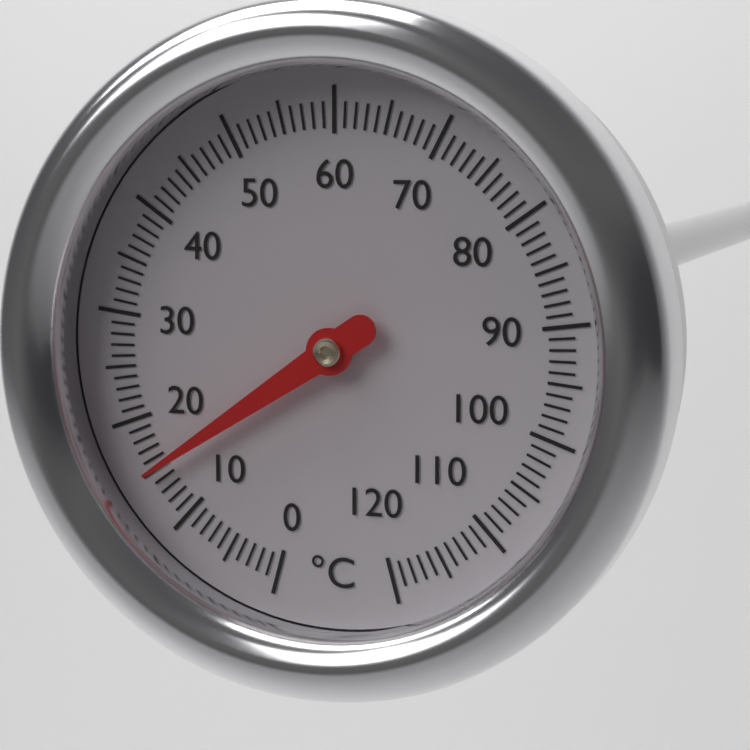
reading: 15 °C
